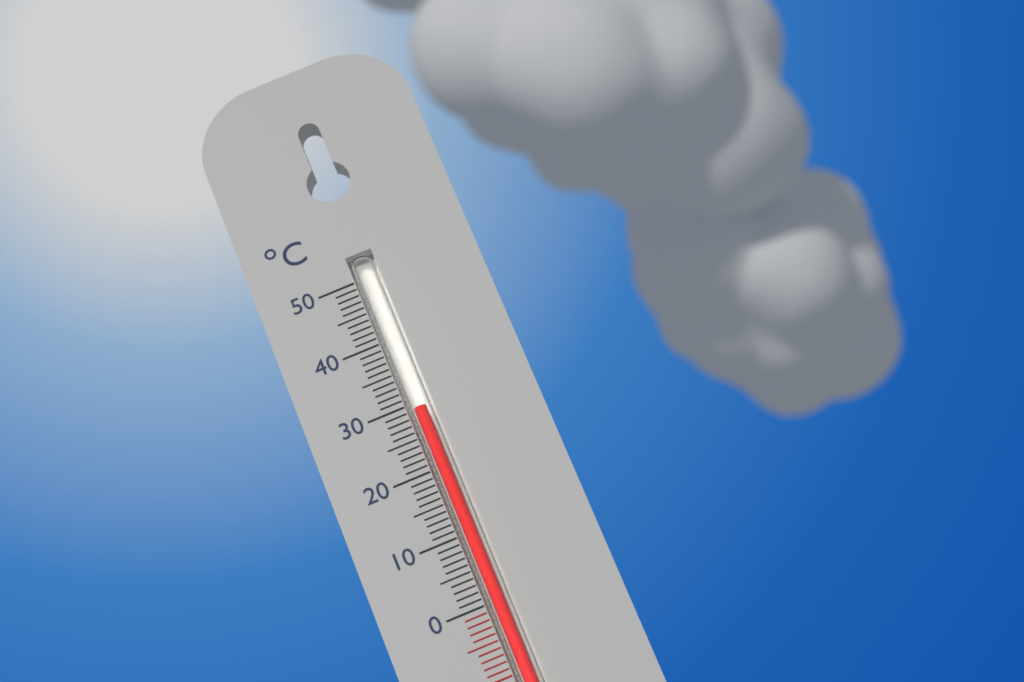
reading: 29 °C
